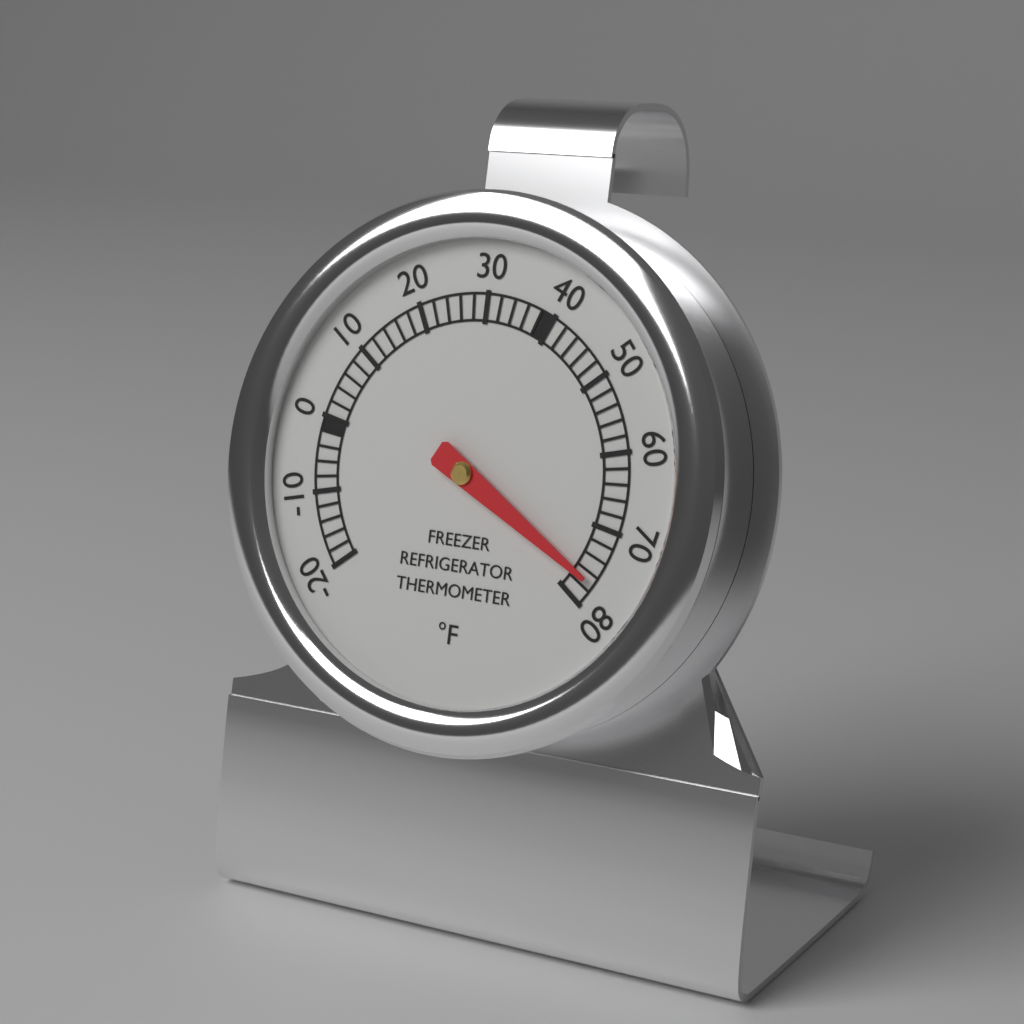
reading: 77 °F
